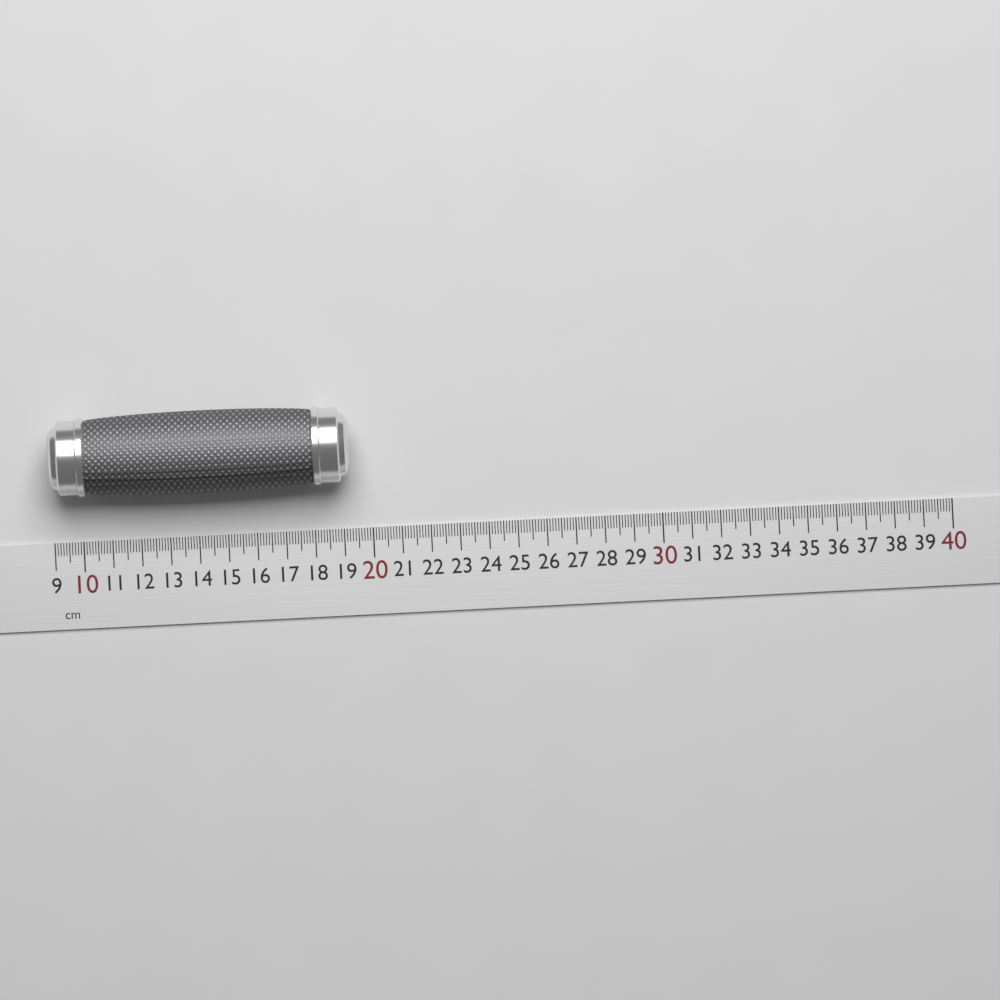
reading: 19.3 cm
